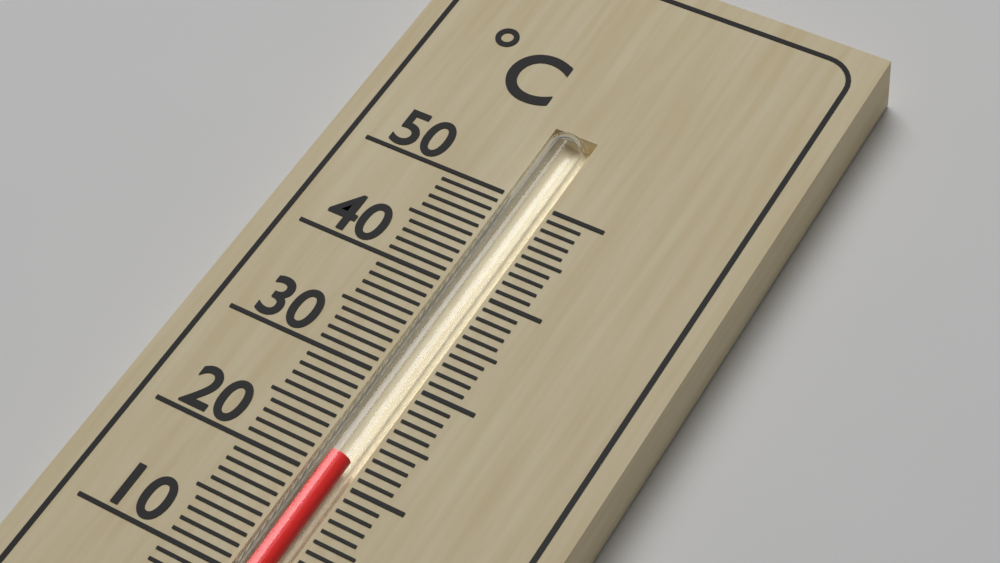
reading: 22 °C
